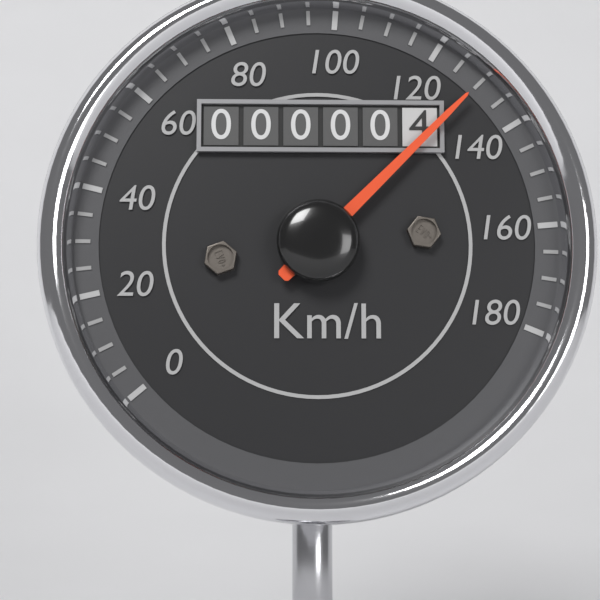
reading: 130 km/h
